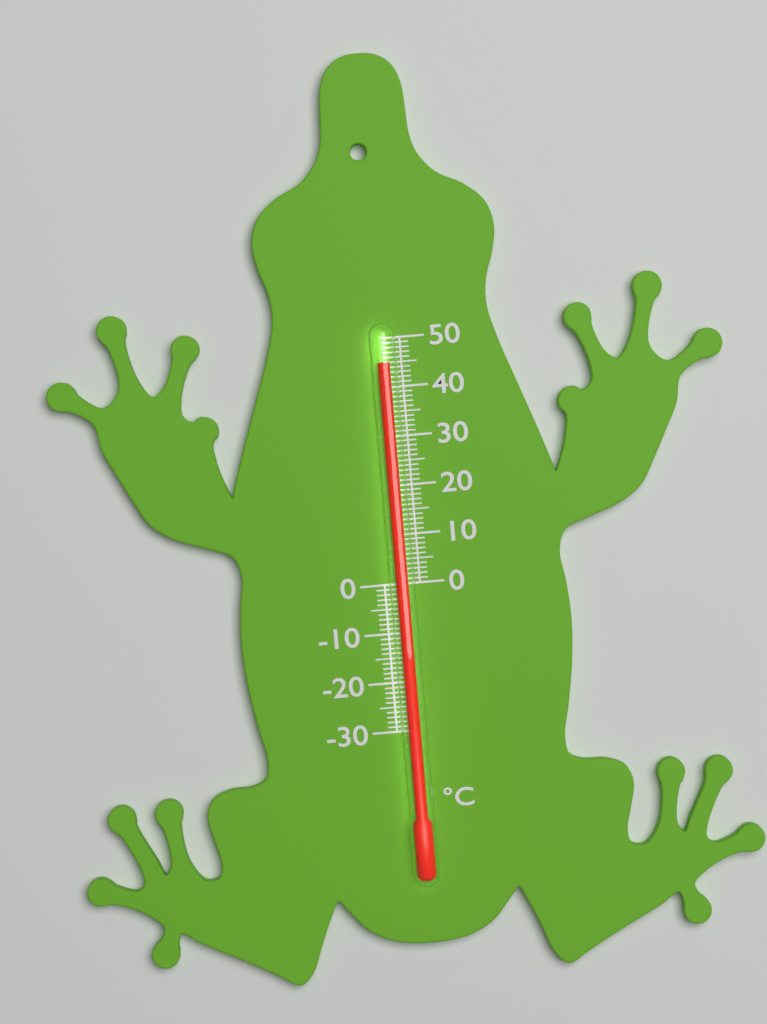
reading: 45 °C
